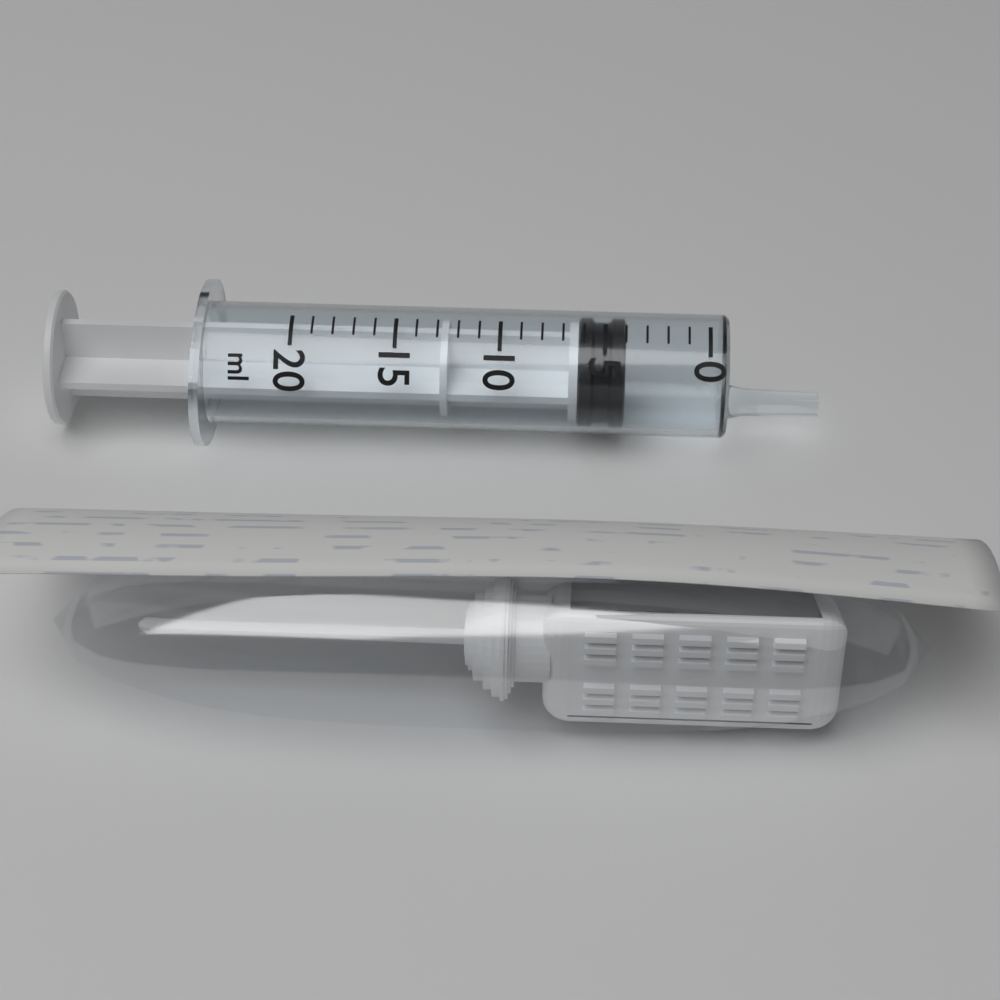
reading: 4 ml
